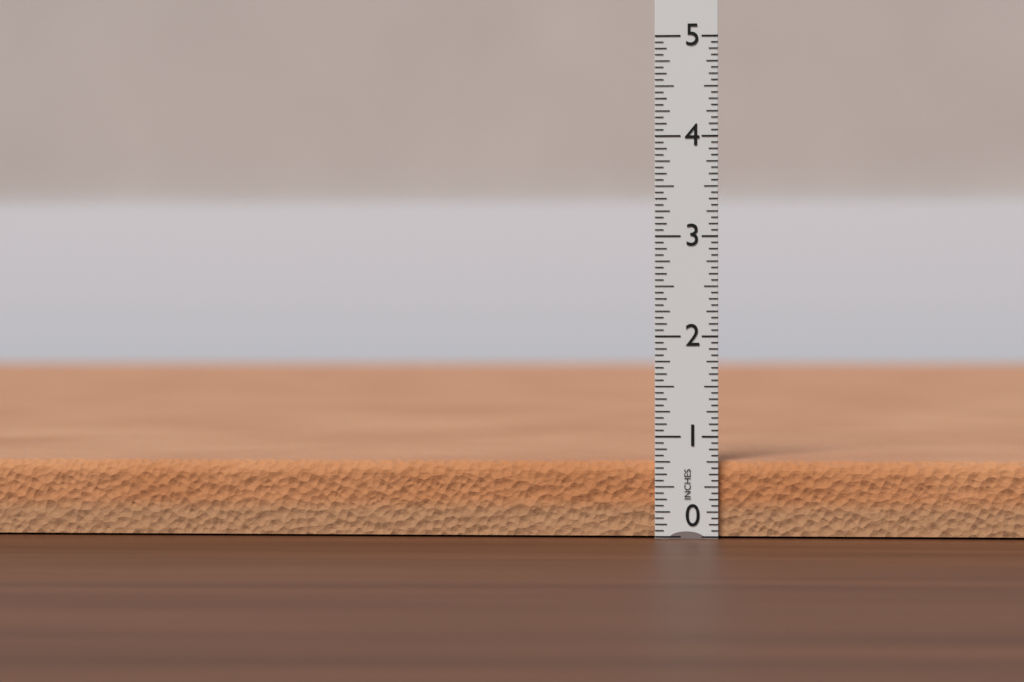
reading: 0.7500 in
